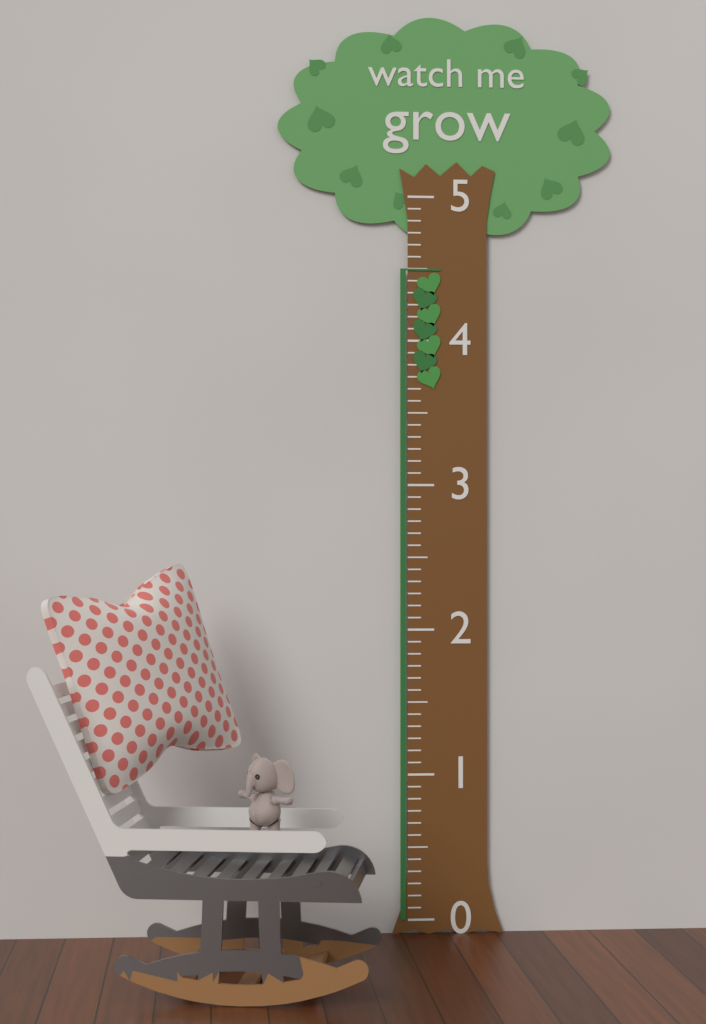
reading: 4.500000 (no unit)
